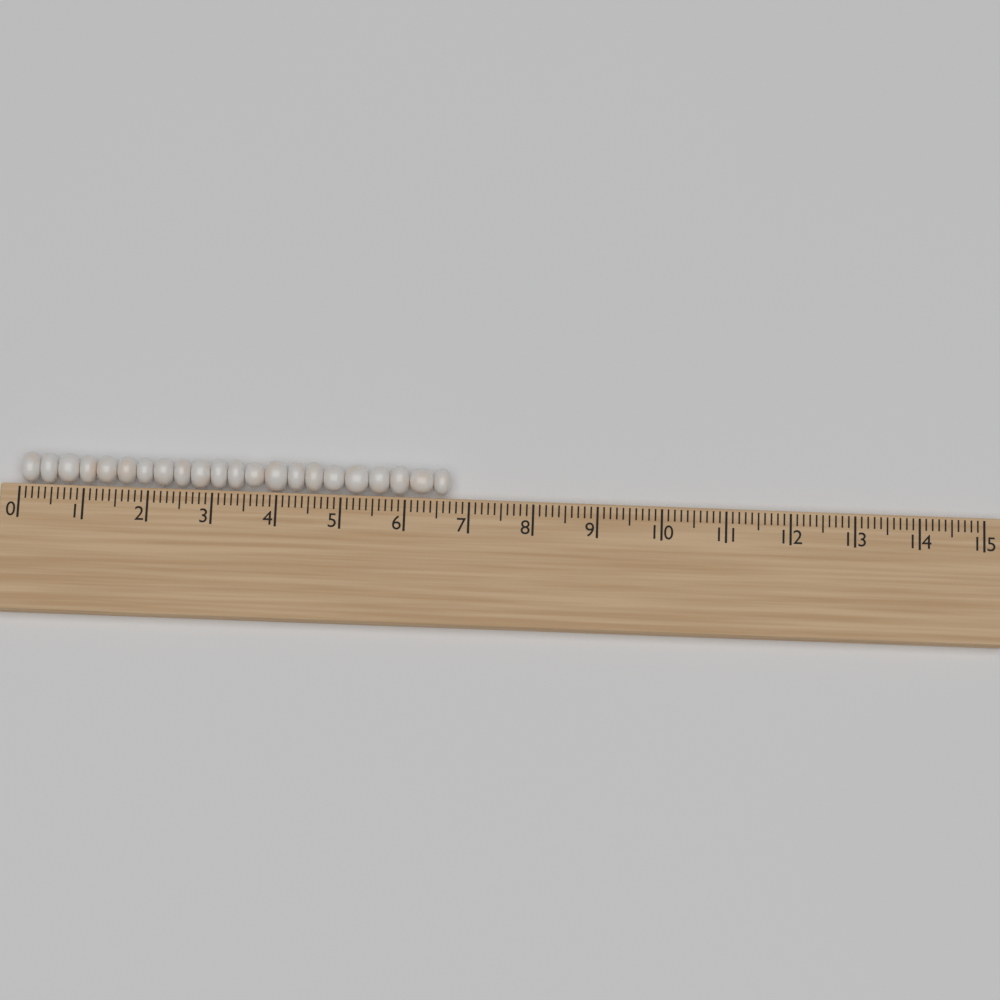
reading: 6.7 (no unit)
